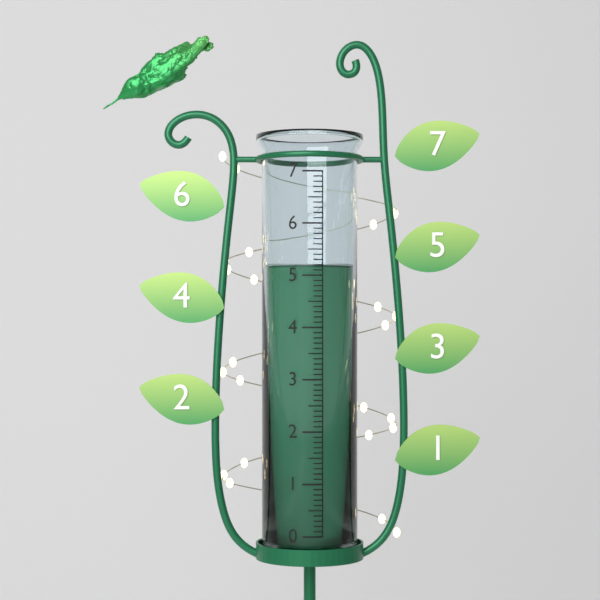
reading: 5.2 (no unit)
